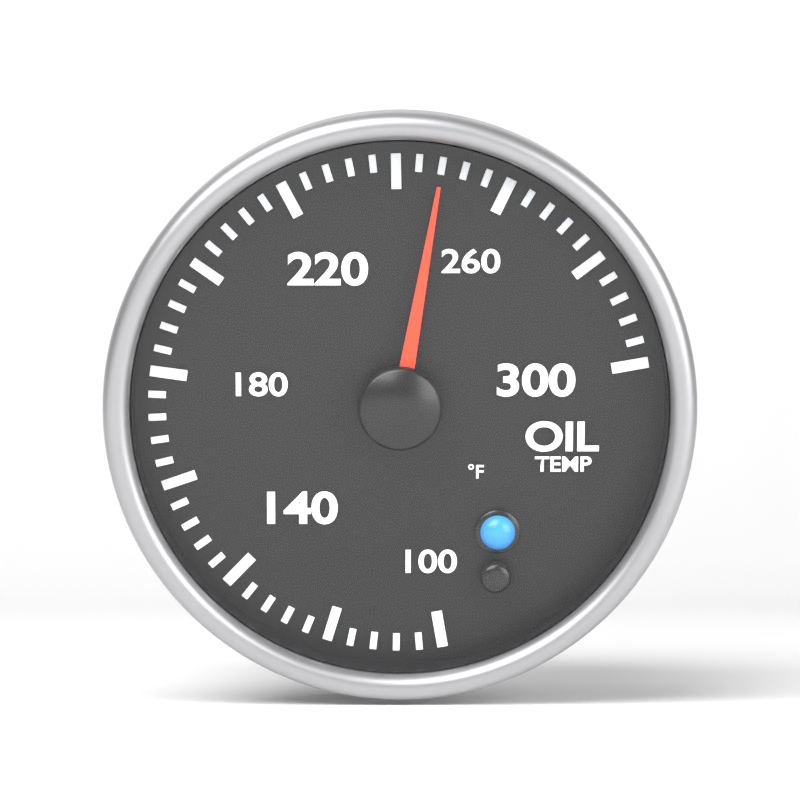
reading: 248 °F
